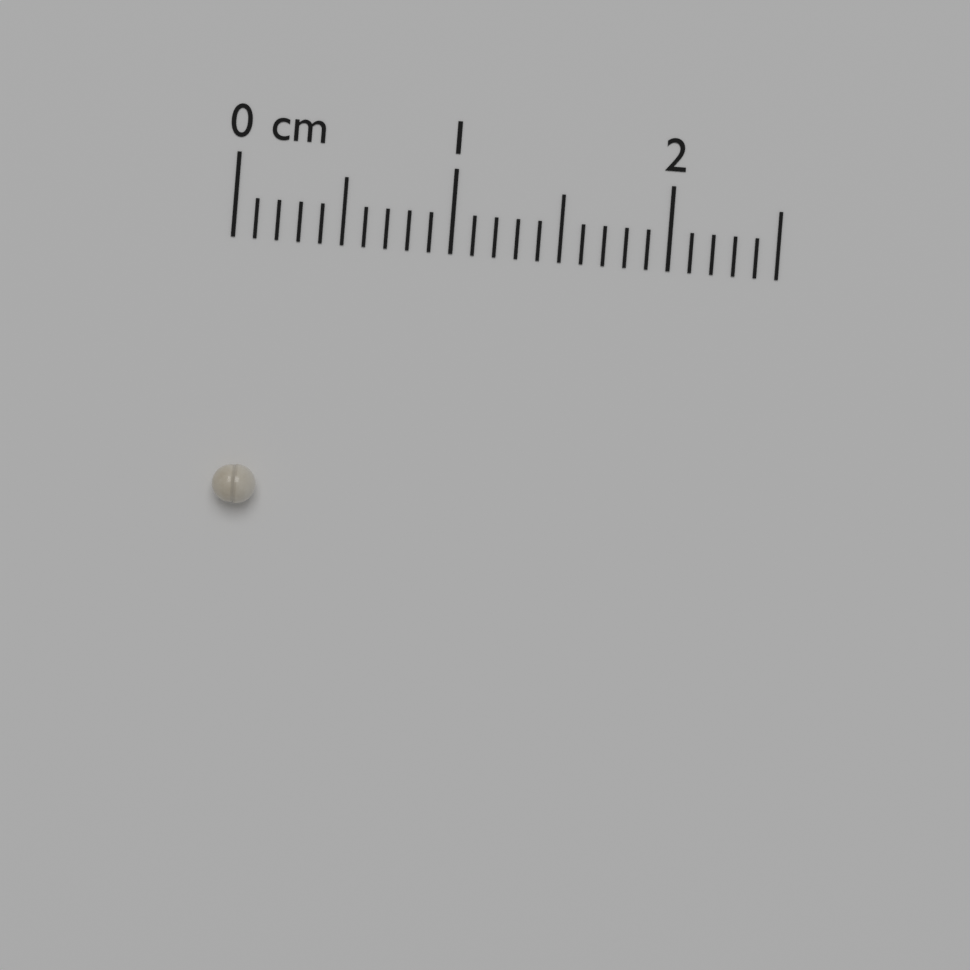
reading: 0.2 cm
